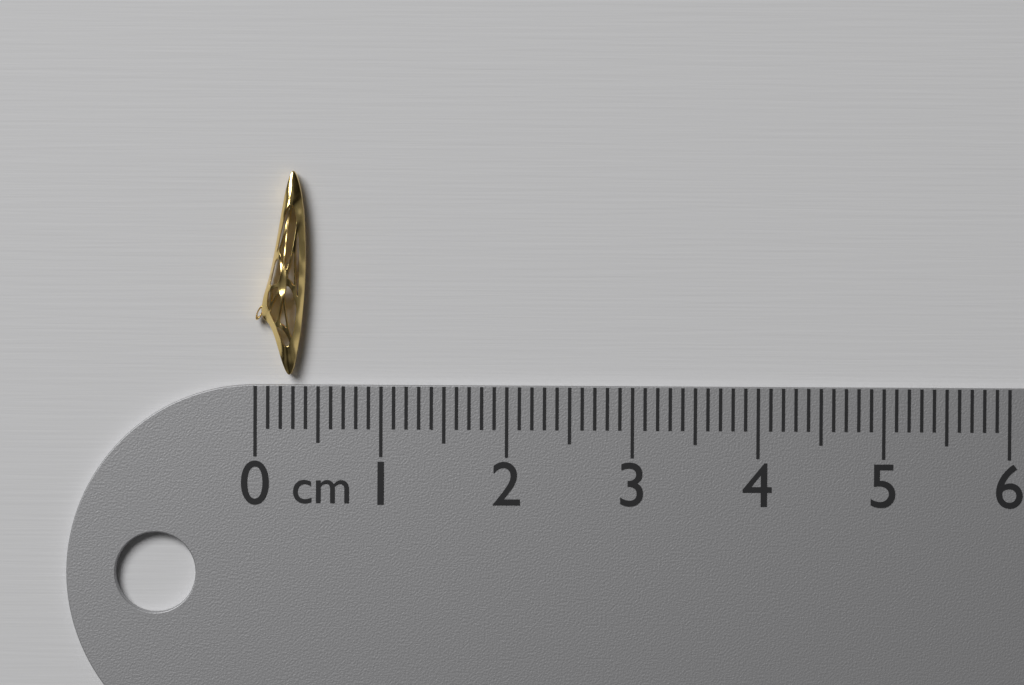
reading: 0.4 cm
